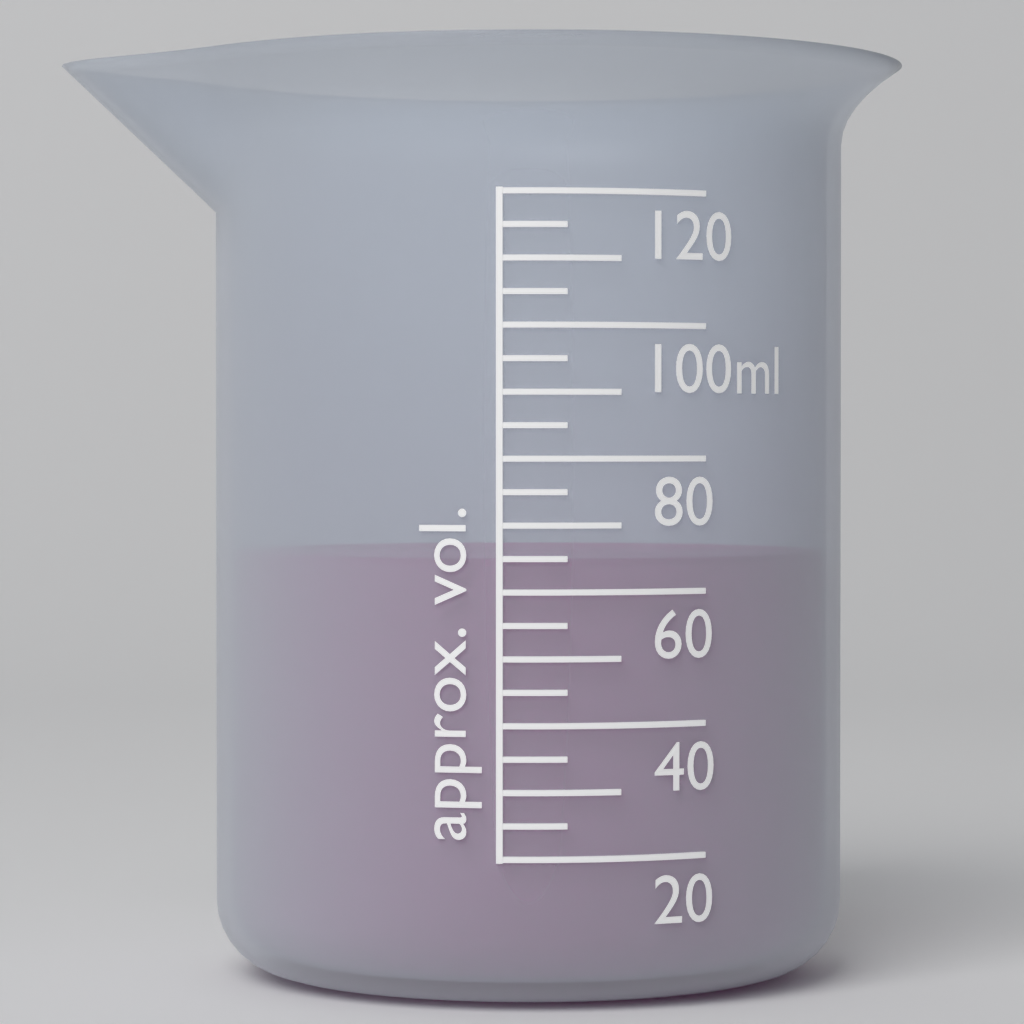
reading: 65 ml
